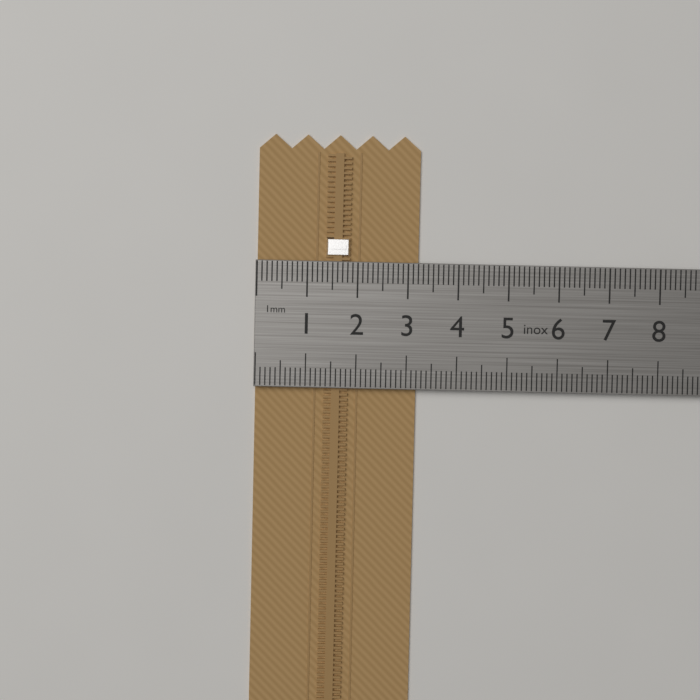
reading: 3.2 cm
